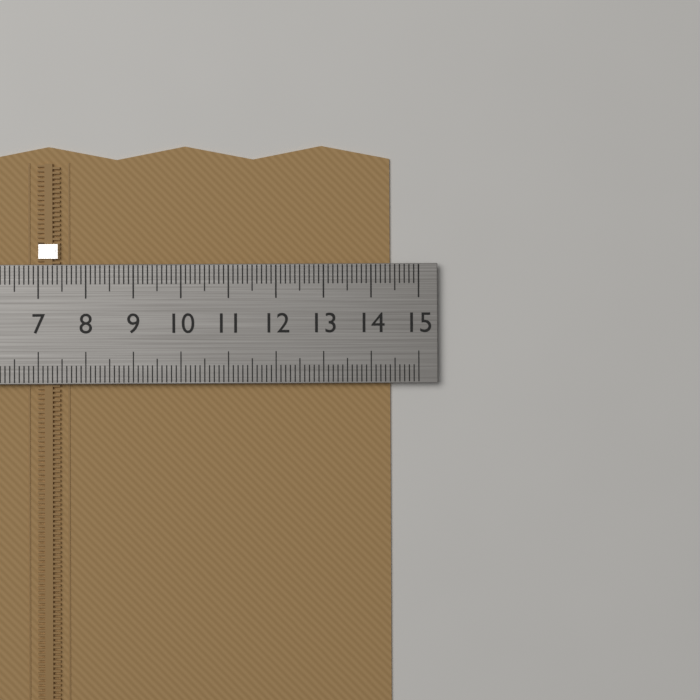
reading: 14.4 cm
